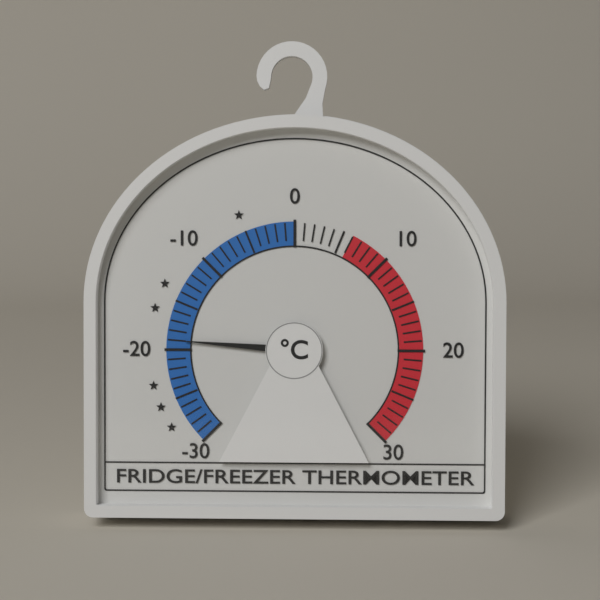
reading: -19 °C
